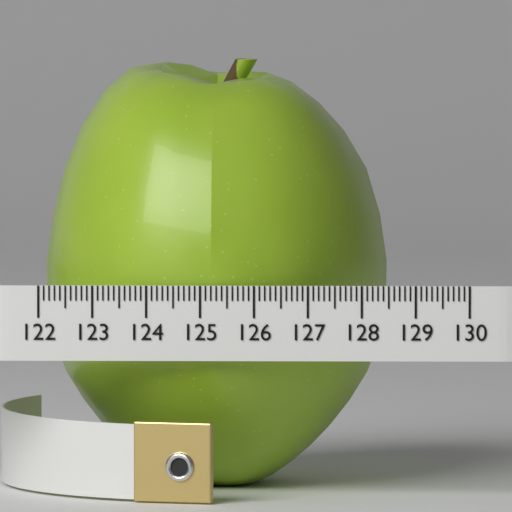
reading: 128.4 (no unit)
